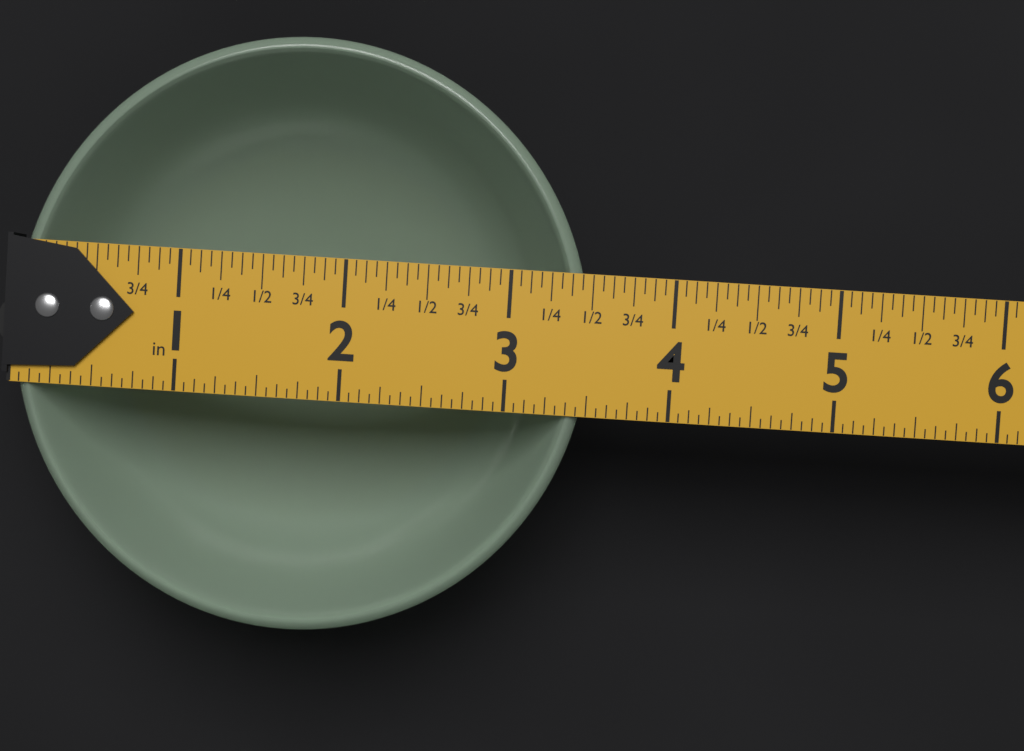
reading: 3.5000 in
